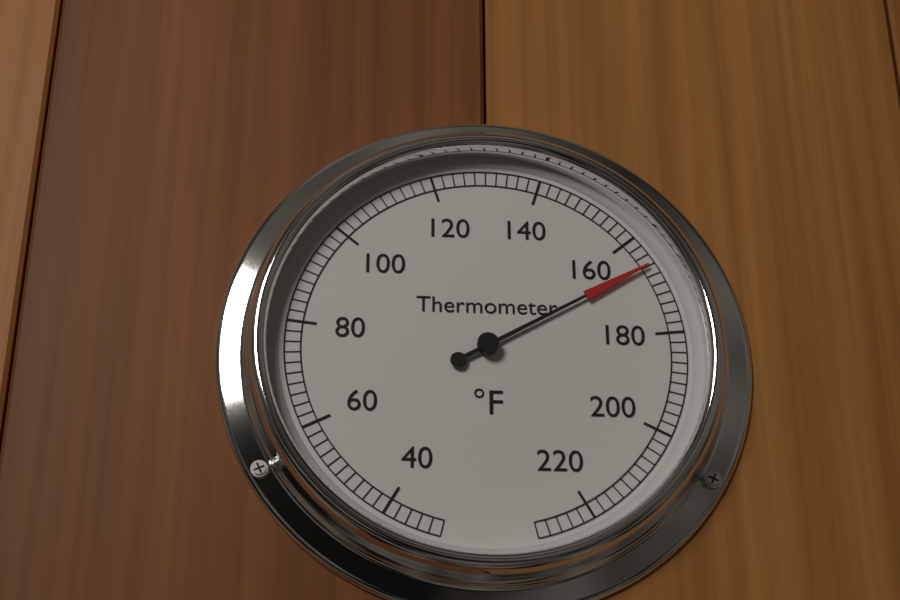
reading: 166 °F
